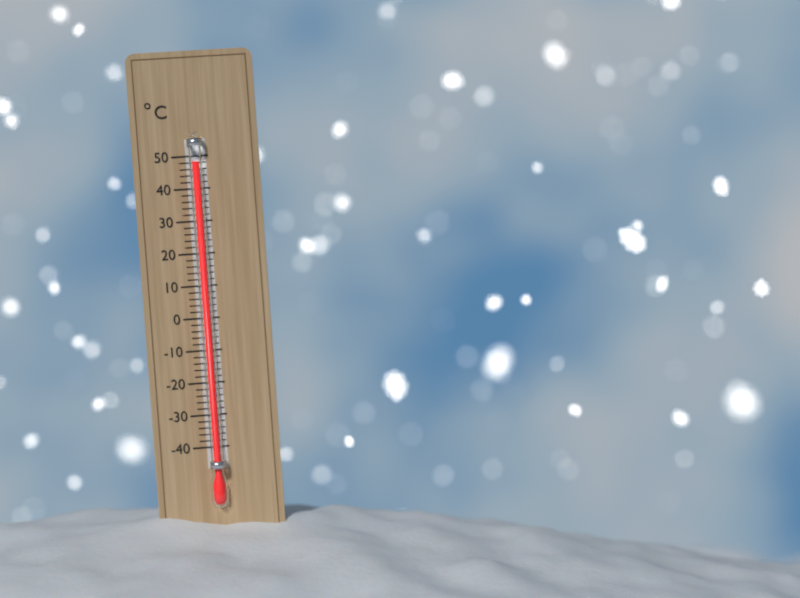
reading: 48 °C
